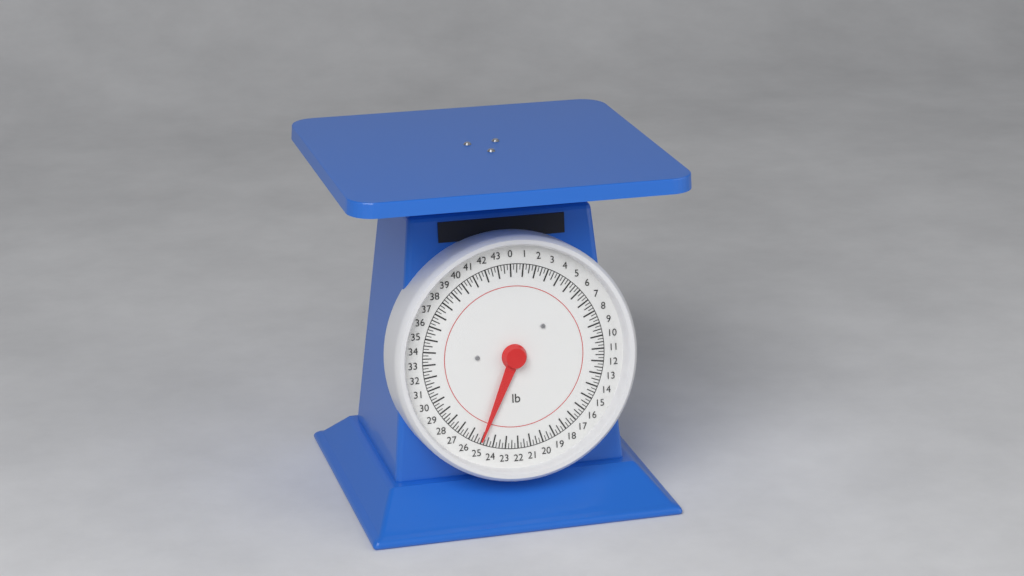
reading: 25.00 lb
